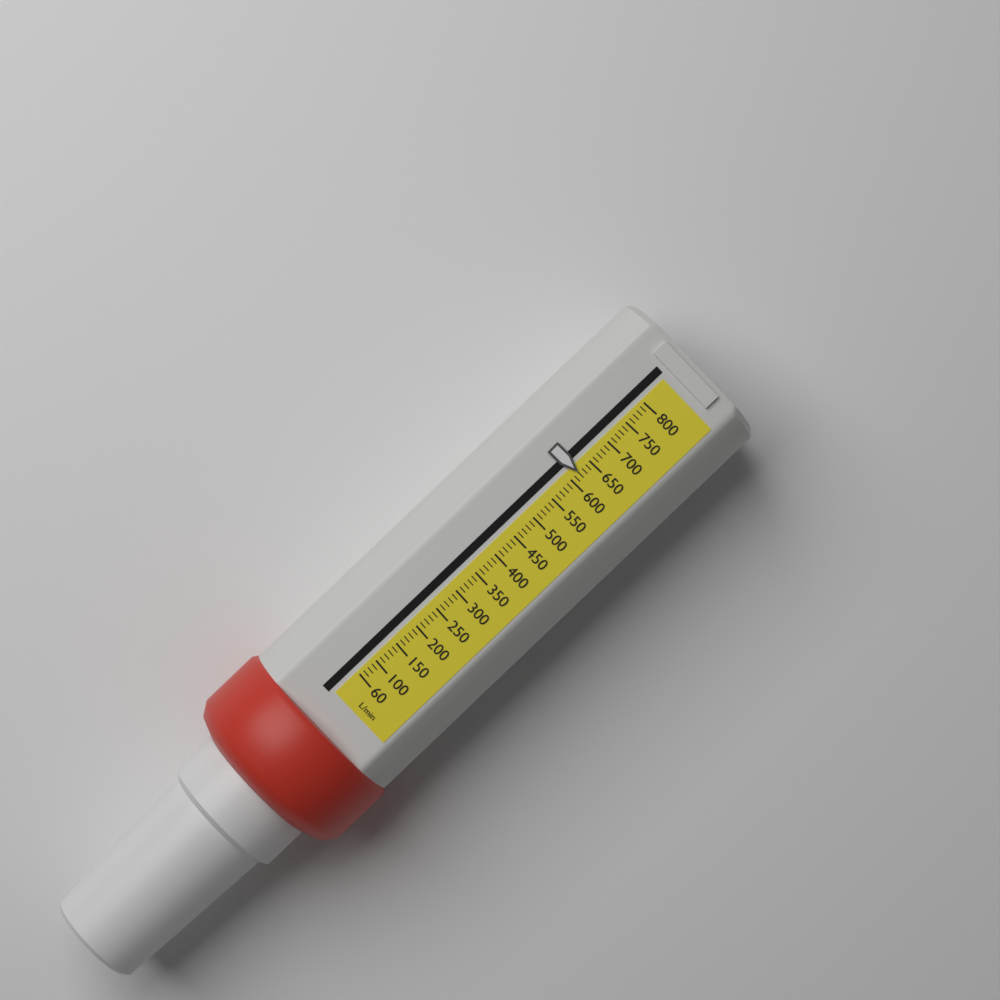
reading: 620 L/min
